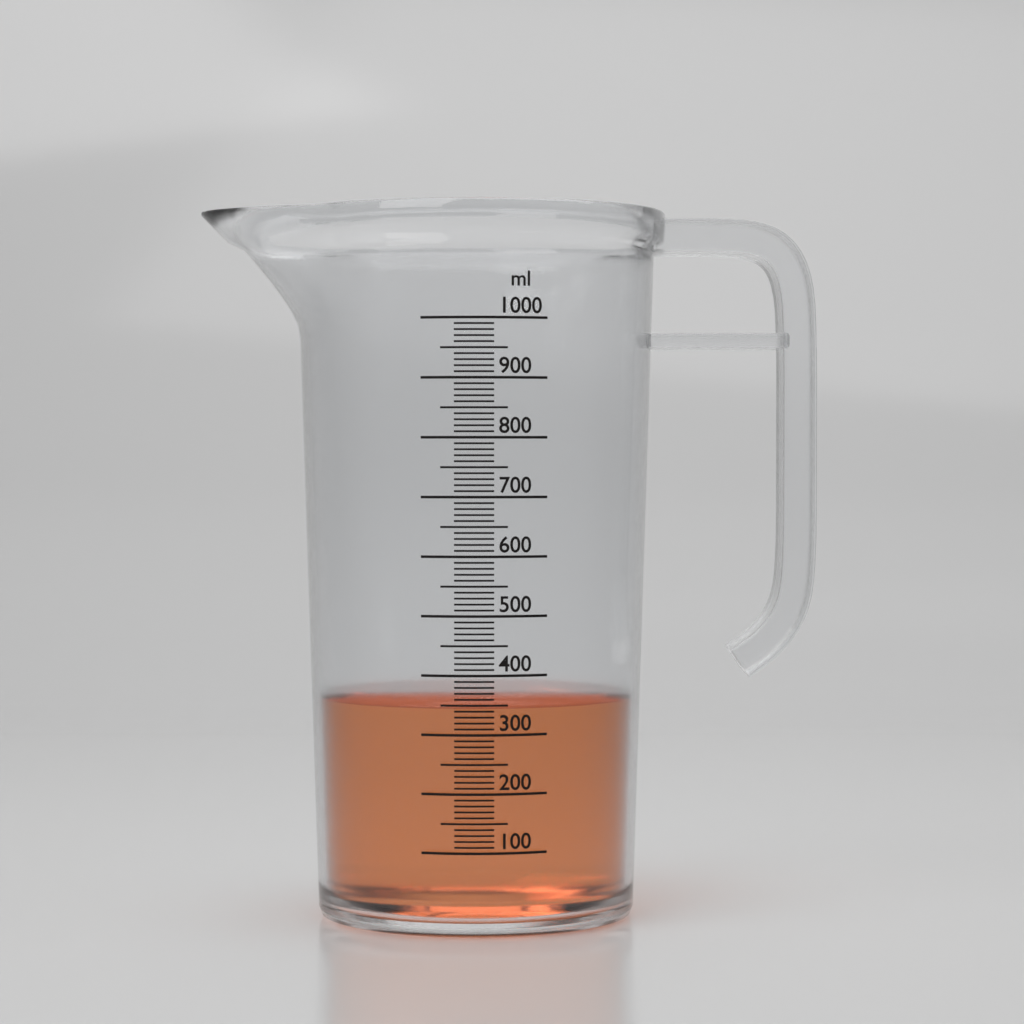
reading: 350 ml
